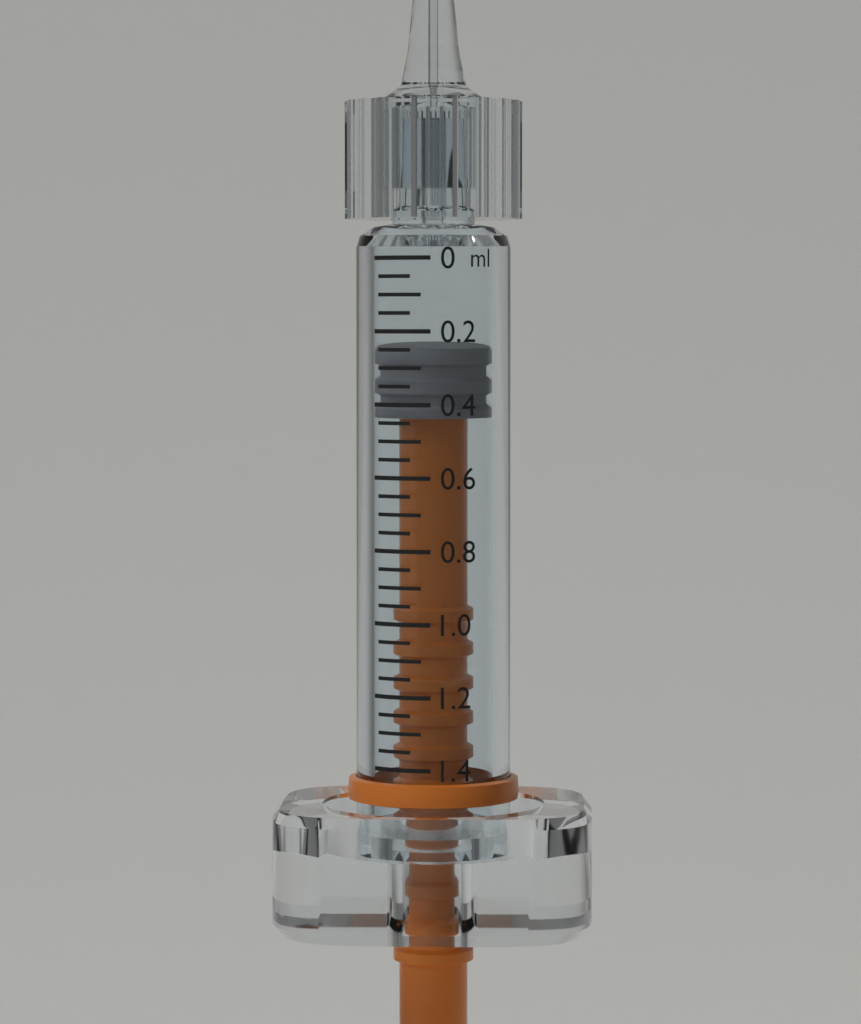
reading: 0.25 ml
